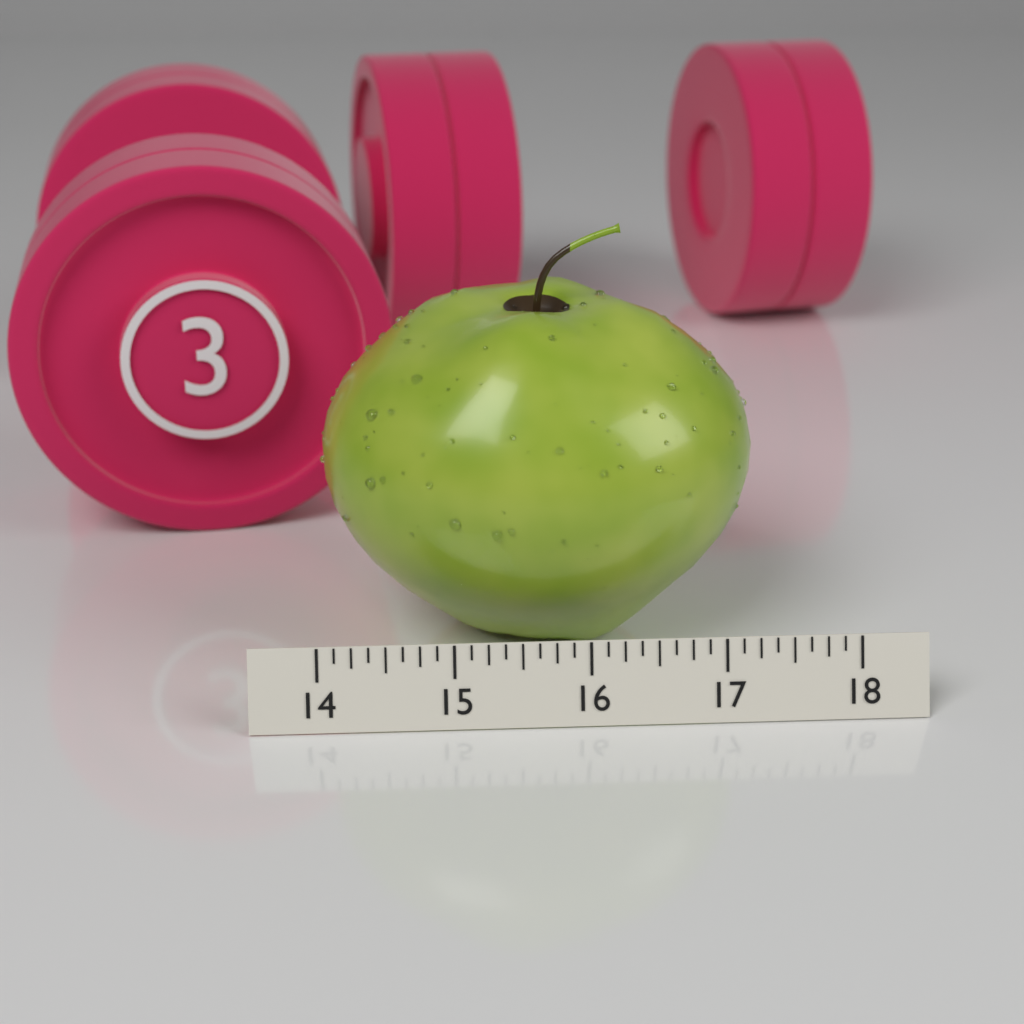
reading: 17.375 (no unit)
